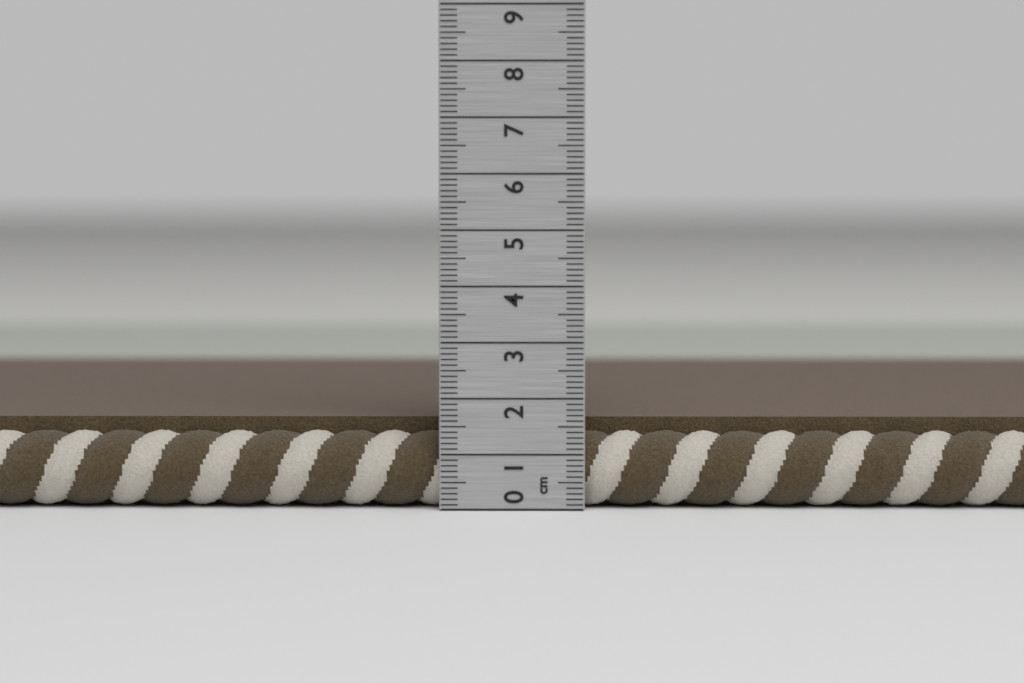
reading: 1.6 cm
